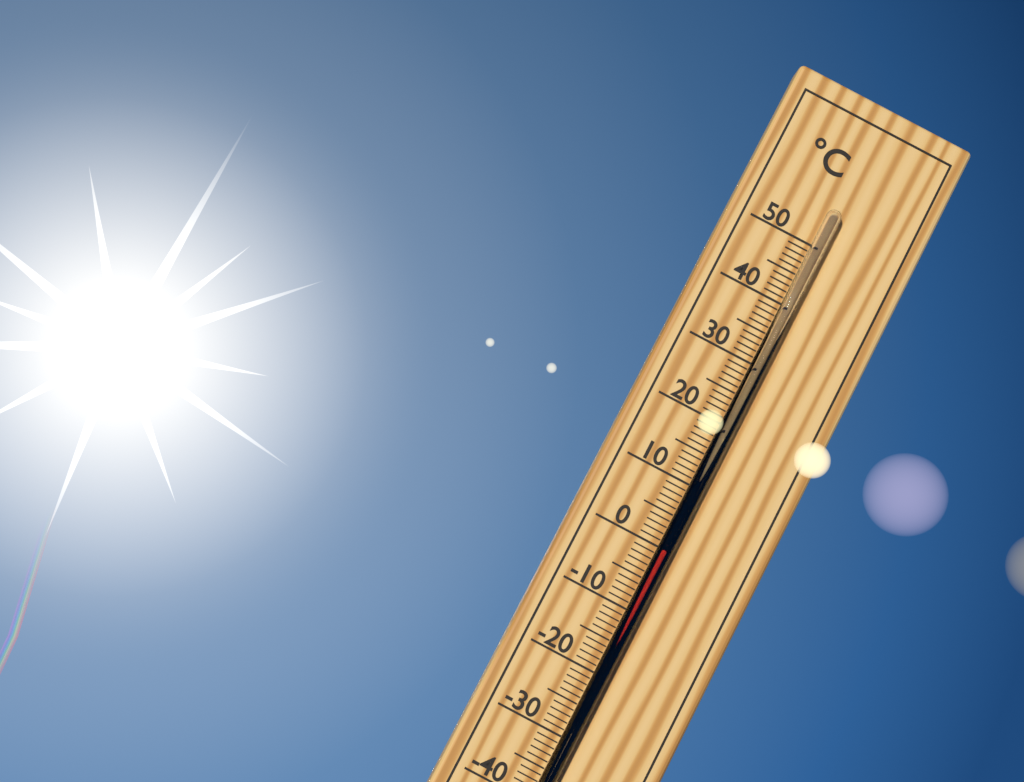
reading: 0 °C
